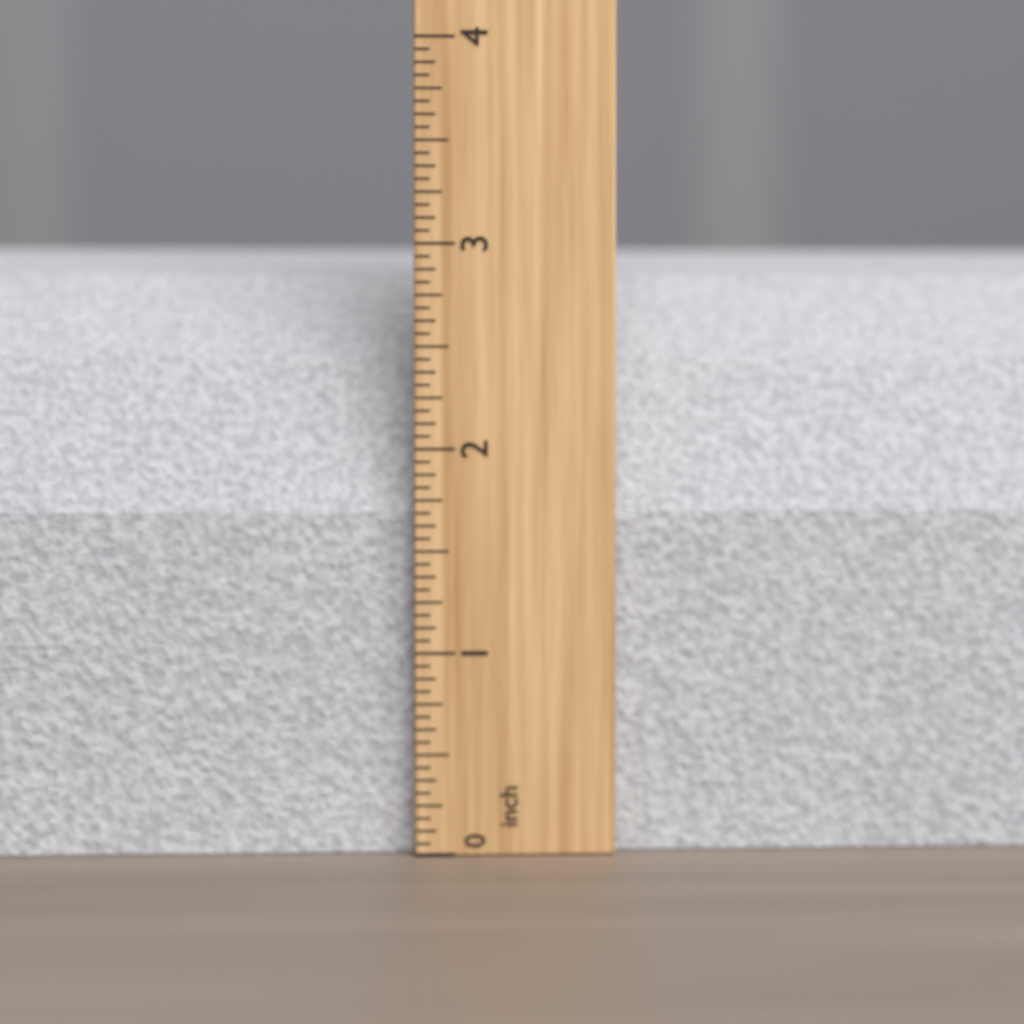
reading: 3.0625 inch
